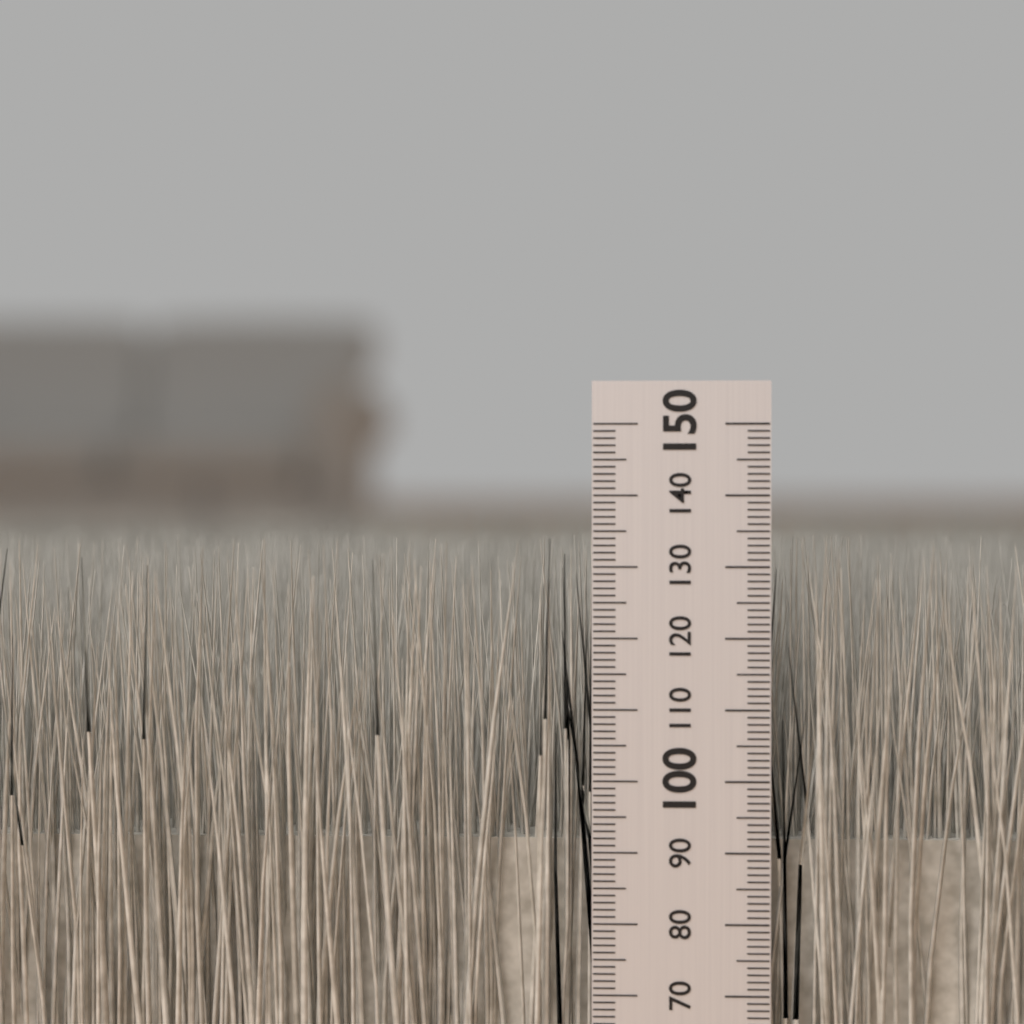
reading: 134 mm
